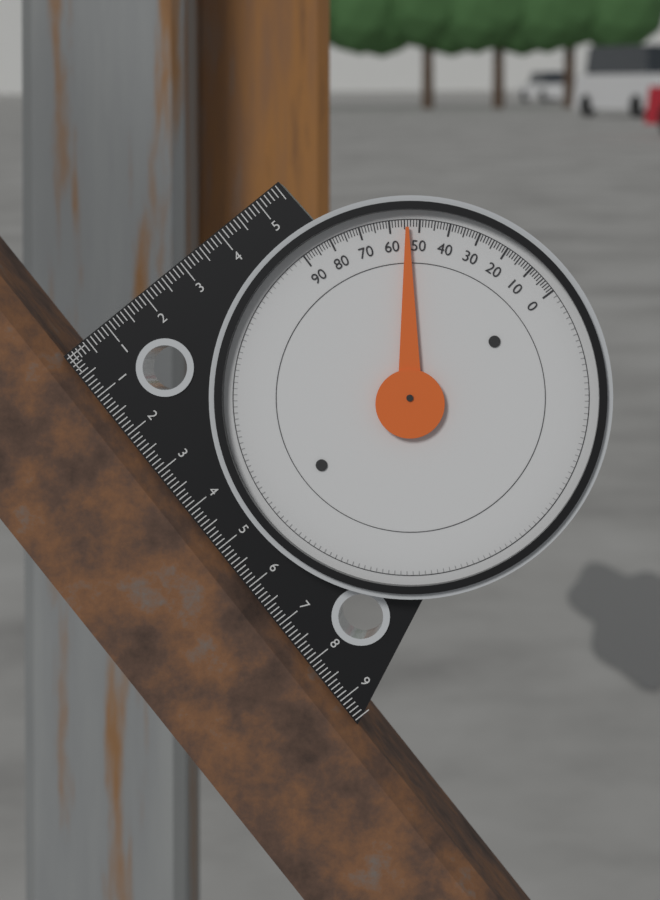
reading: 54 (no unit)
